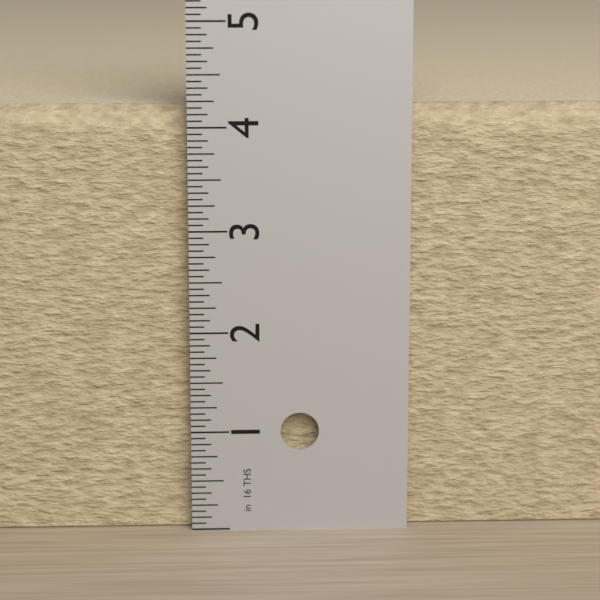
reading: 4.1875 in
